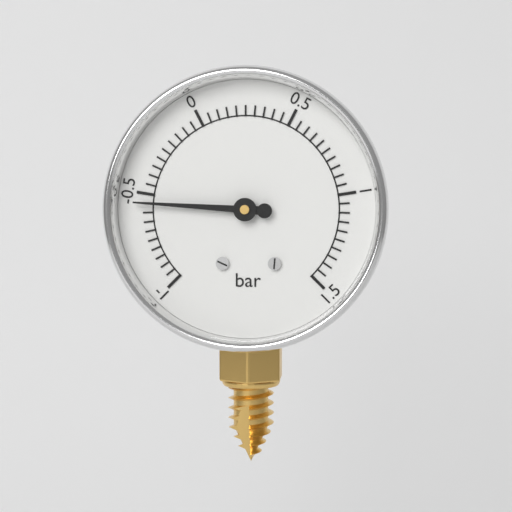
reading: -0.55 bar
